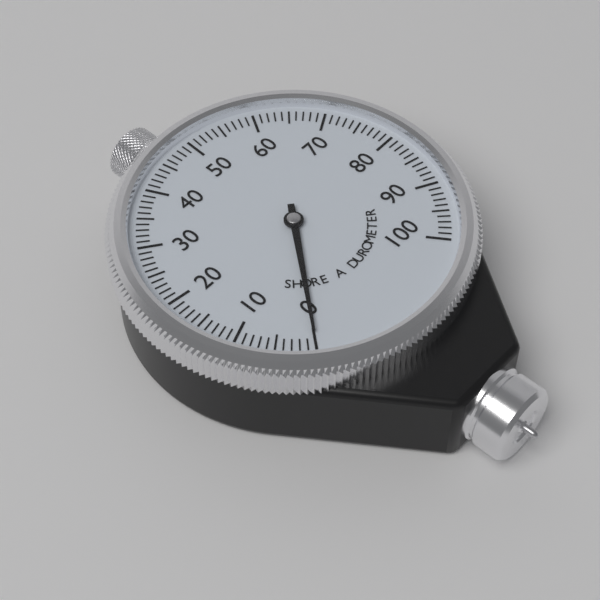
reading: 0 Shore A
